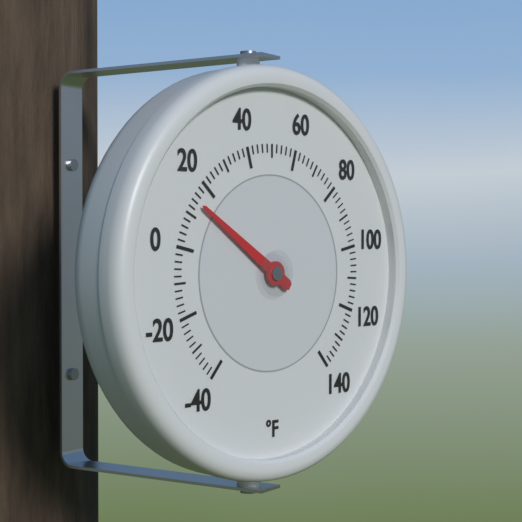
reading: 14 °F
